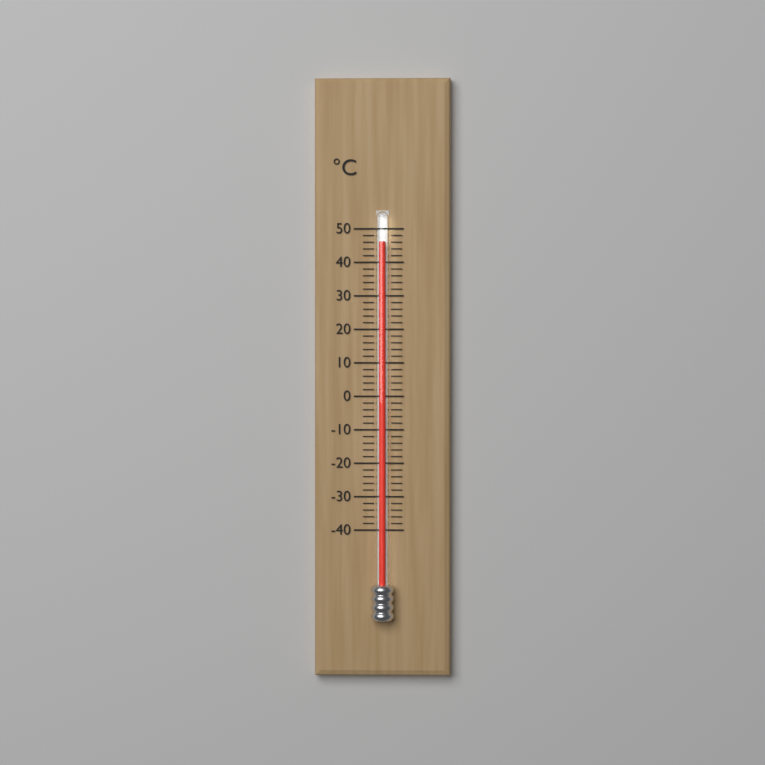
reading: 46 °C
